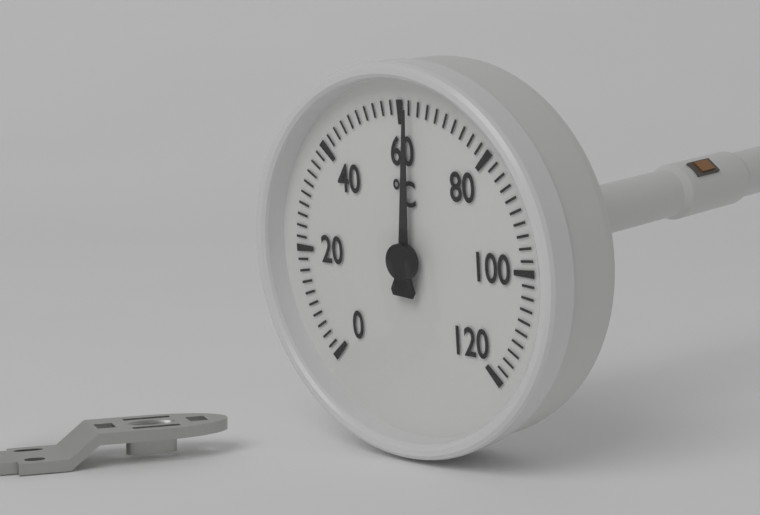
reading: 62 °C
